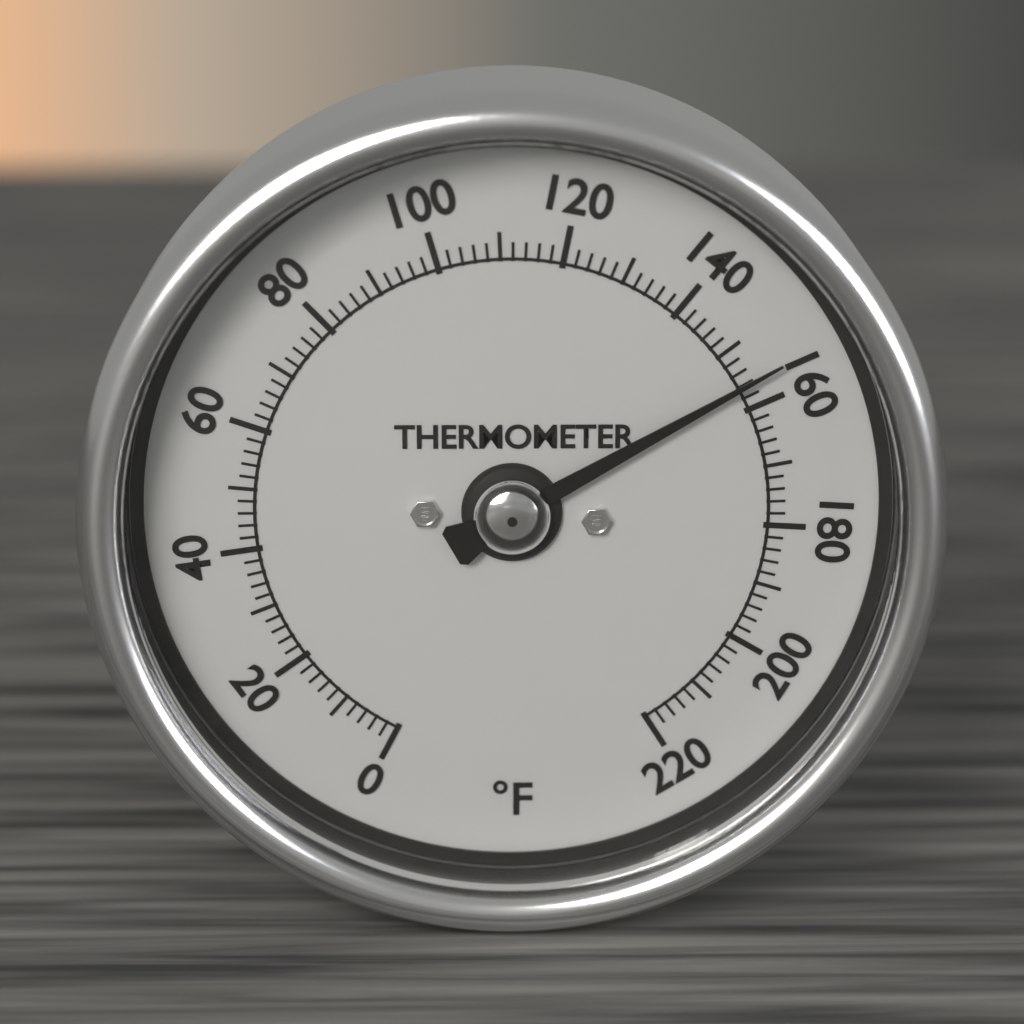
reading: 156 °F
